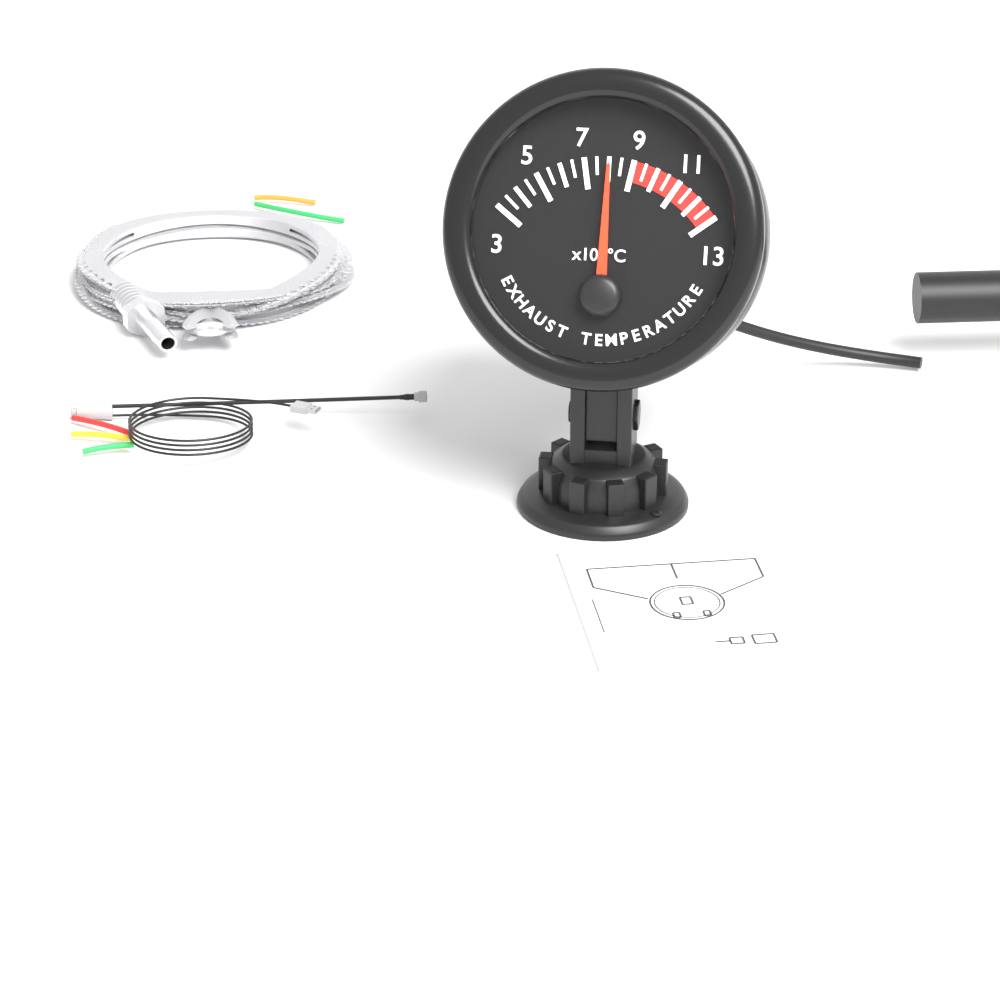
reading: 800 °C
